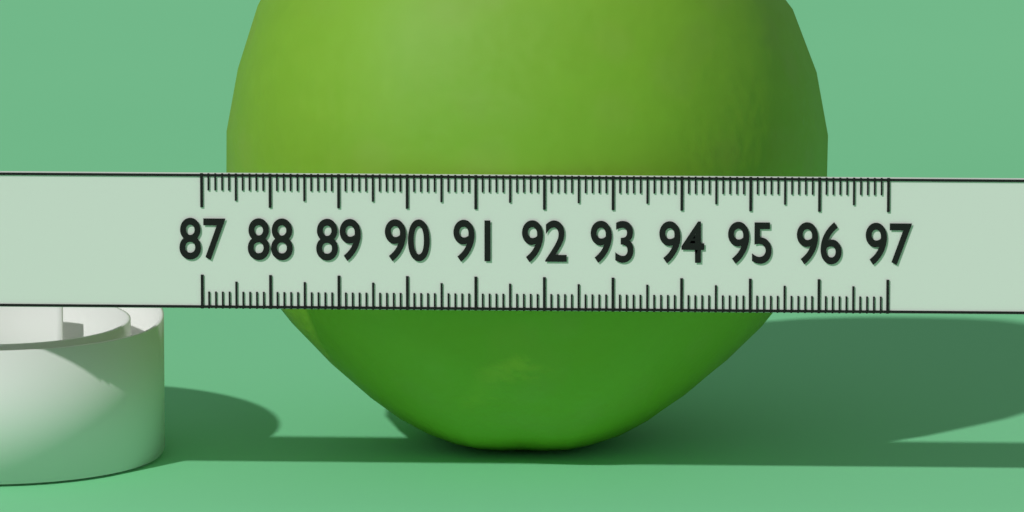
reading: 96.1 (no unit)
